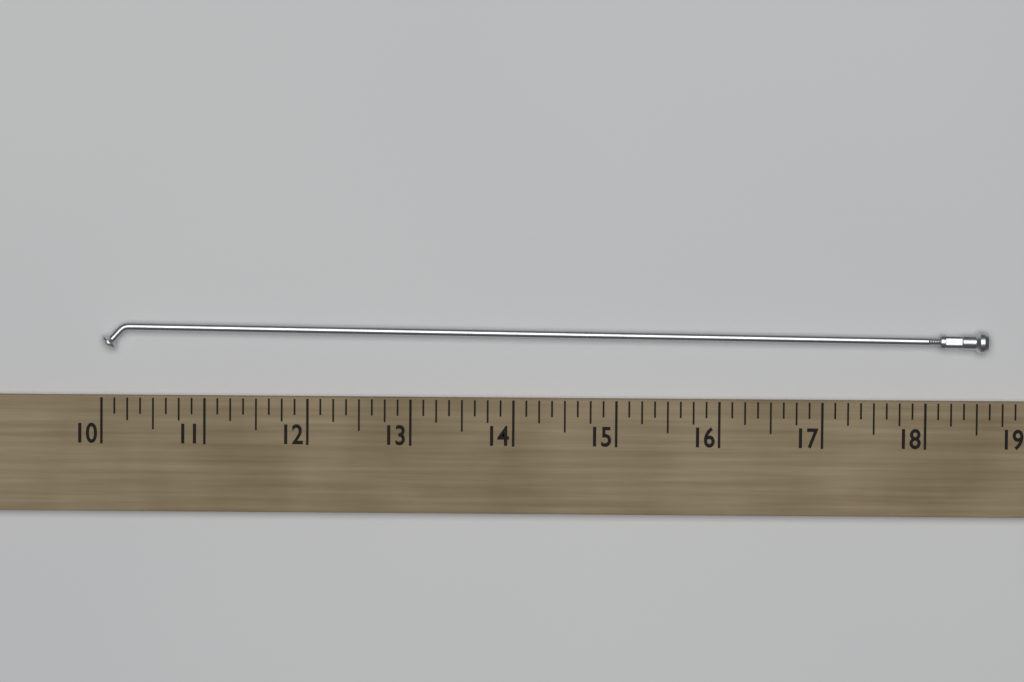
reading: 18.625 (no unit)
